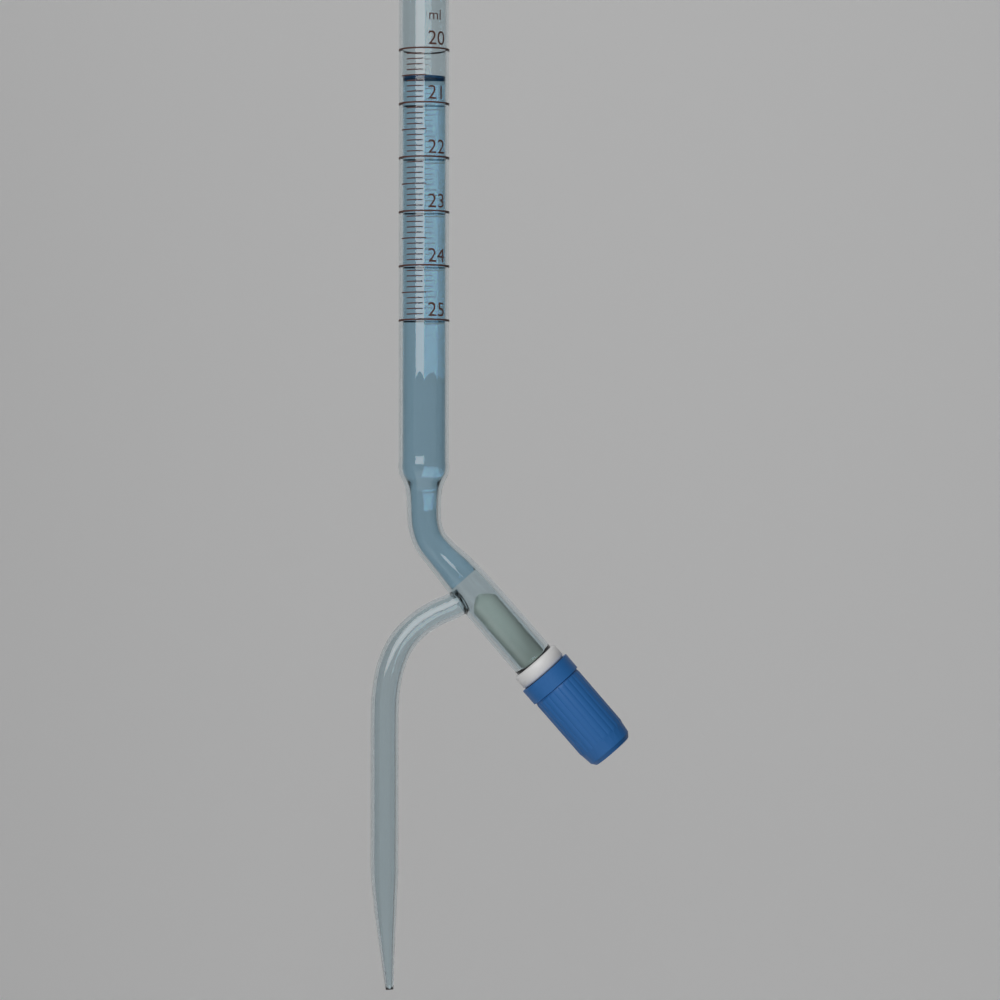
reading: 20.5 ml
